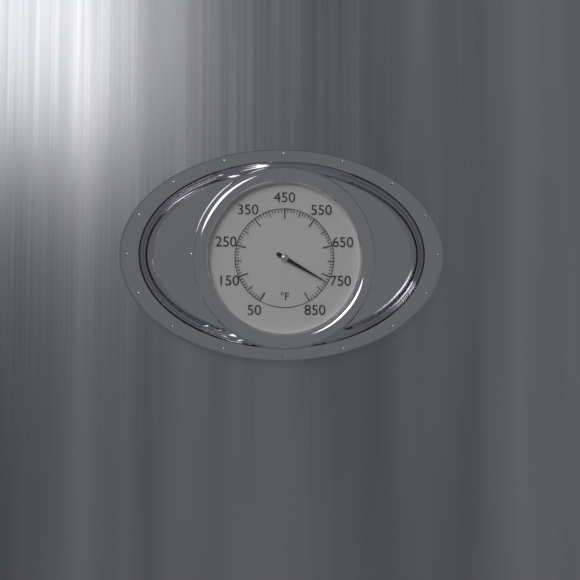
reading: 770 °F
